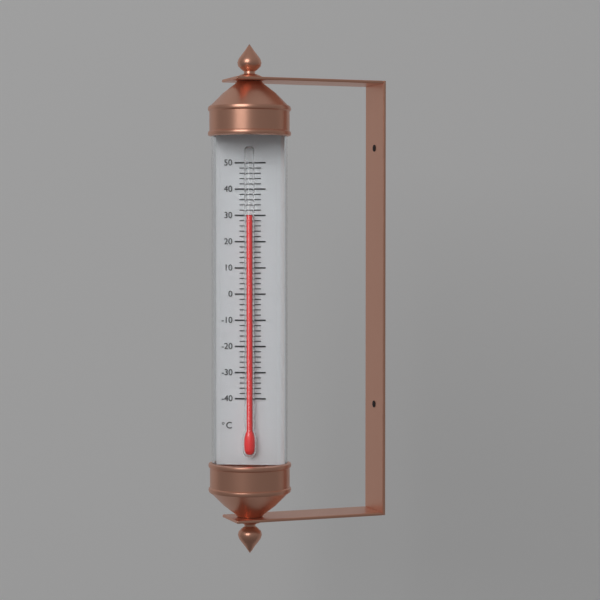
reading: 30 °C
